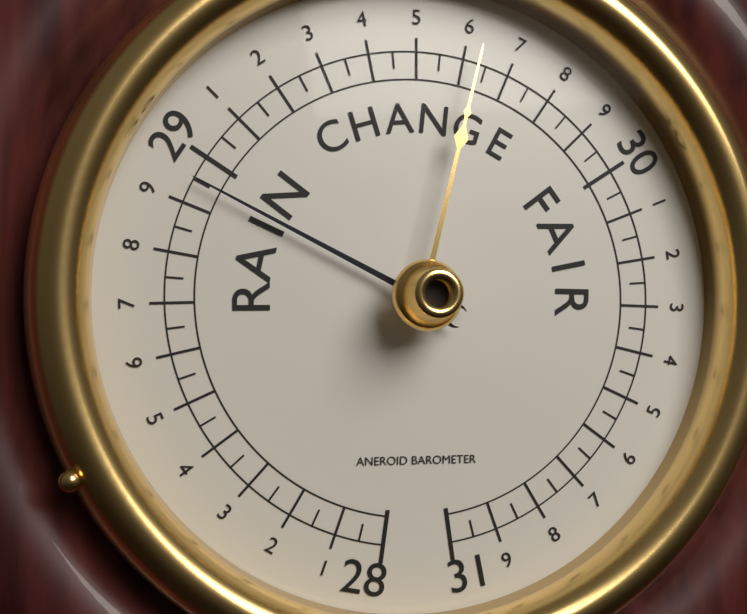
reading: 28.95 (no unit)
